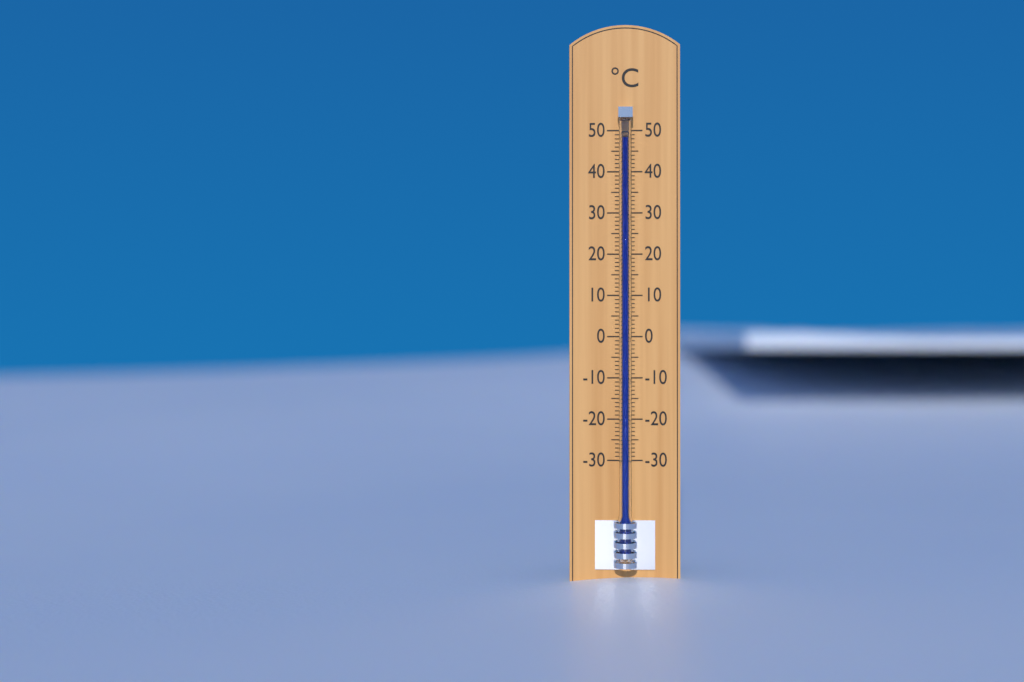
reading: 48 °C
